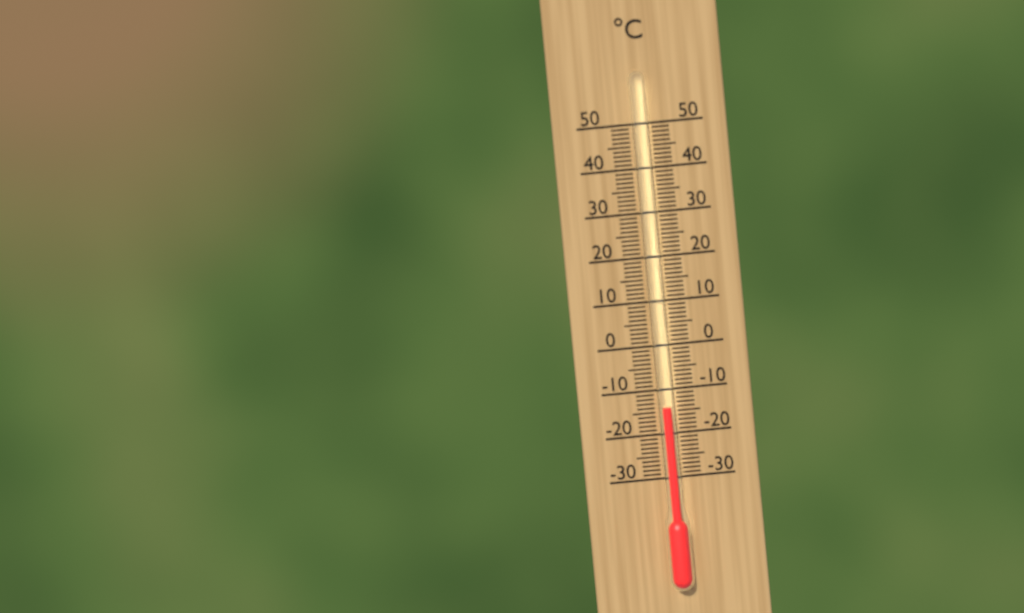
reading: -14 °C
